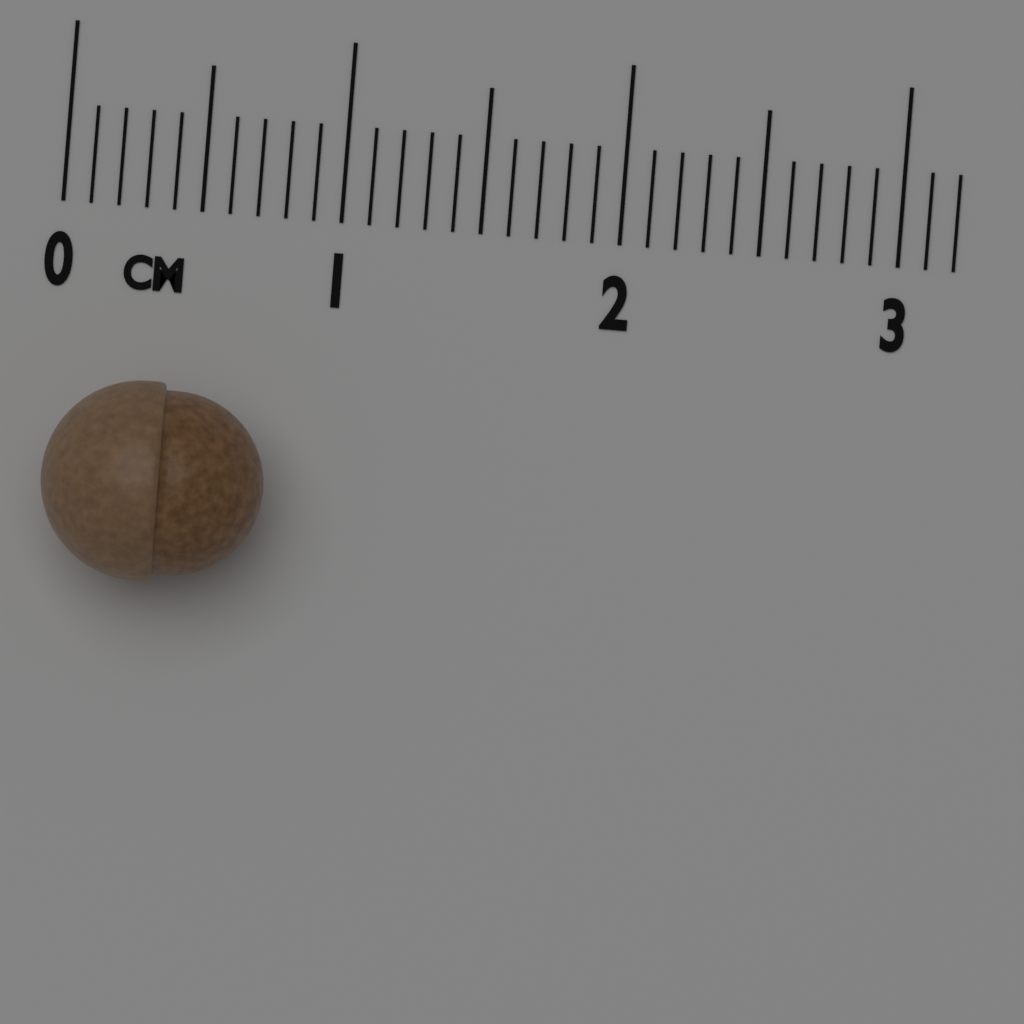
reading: 0.8 cm
